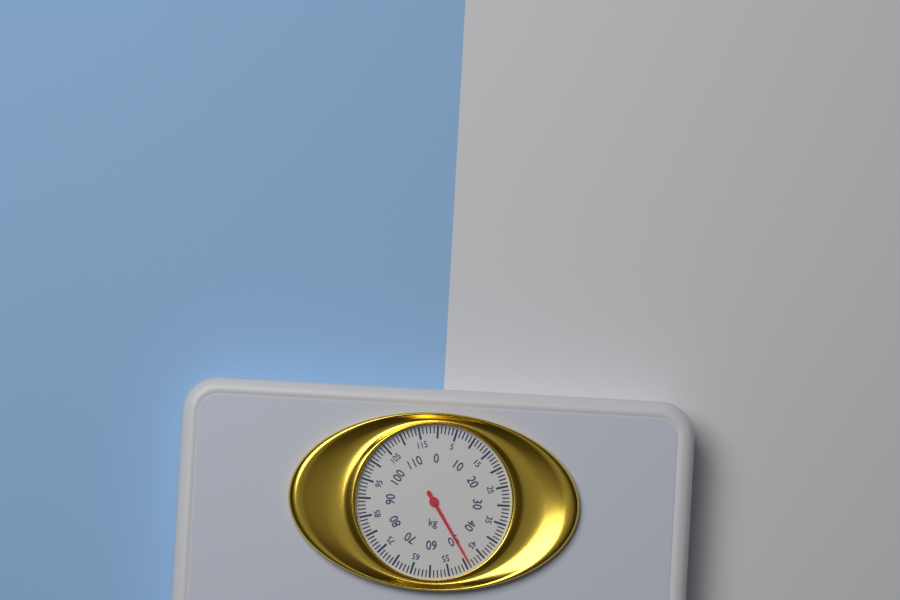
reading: 49 kg
